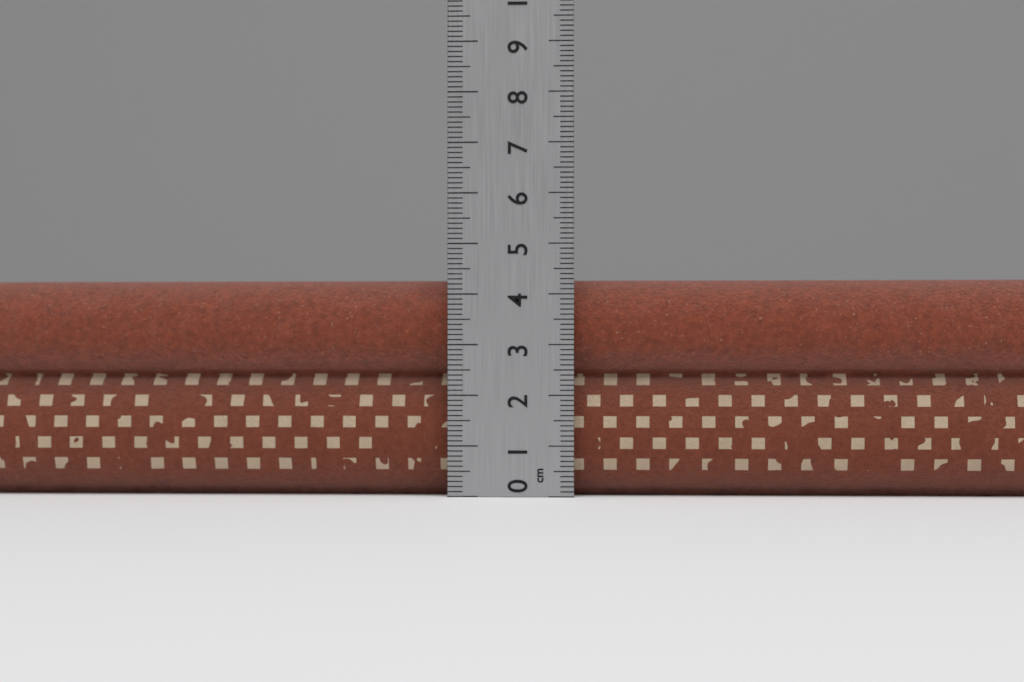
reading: 4.3 cm
